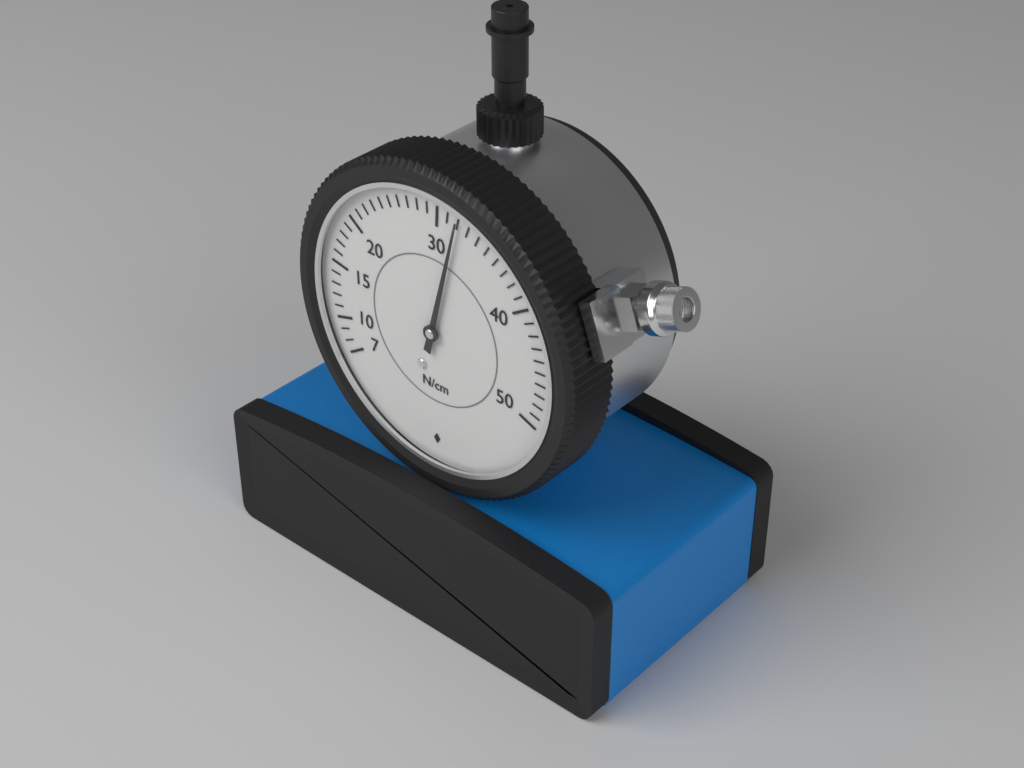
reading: 32 N/cm
